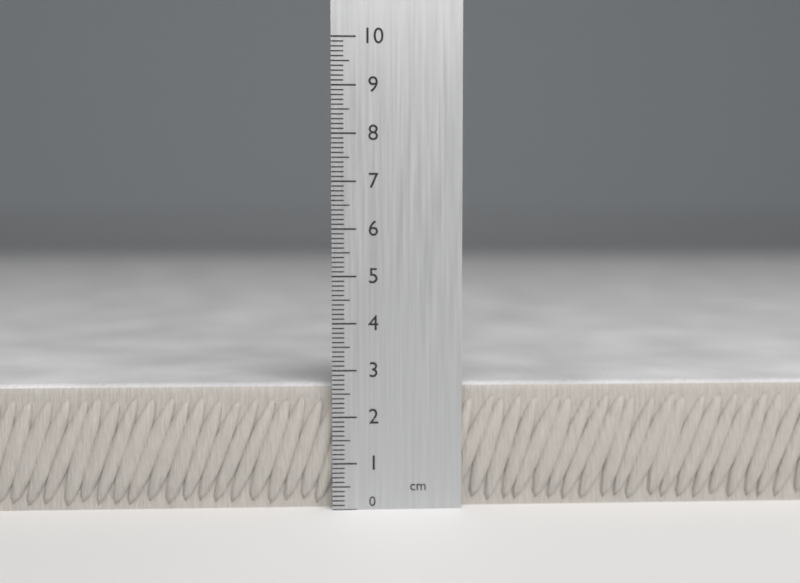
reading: 2.7 cm
